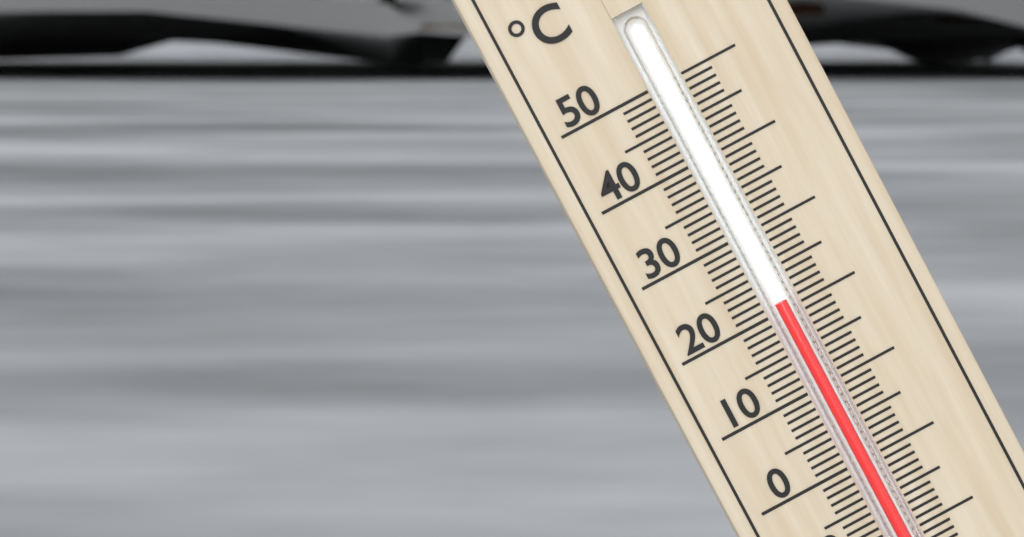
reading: 21 °C
